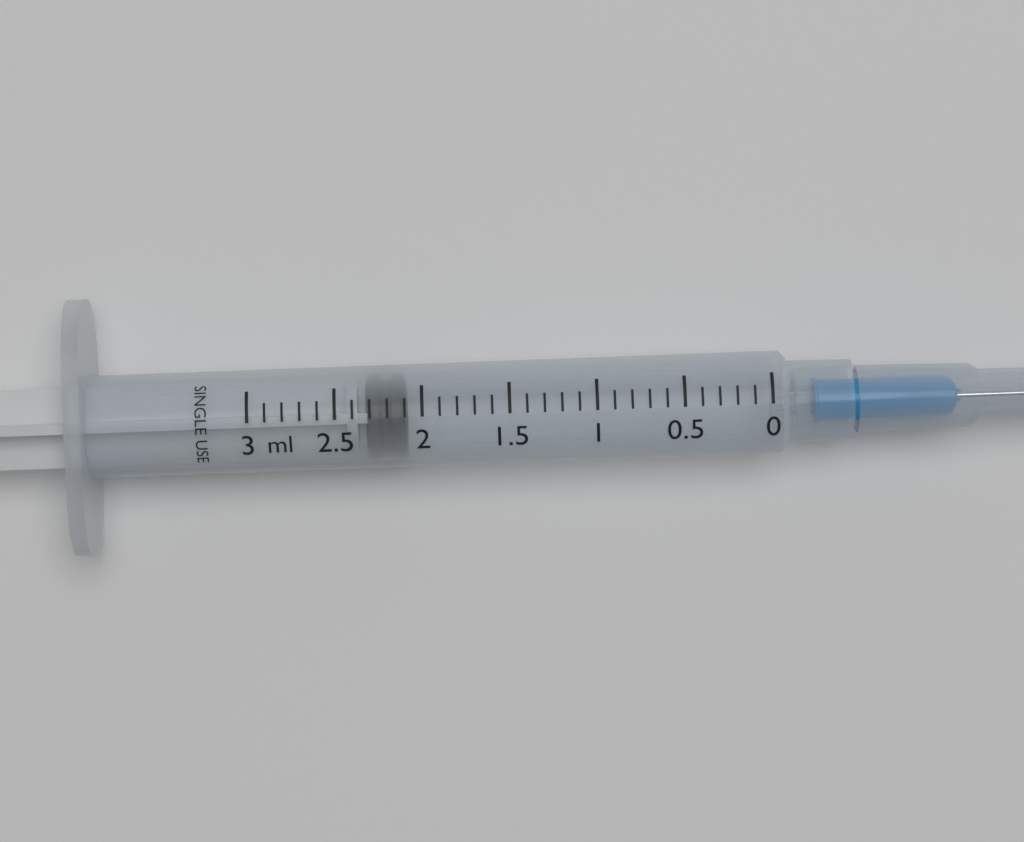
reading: 2.1 ml
